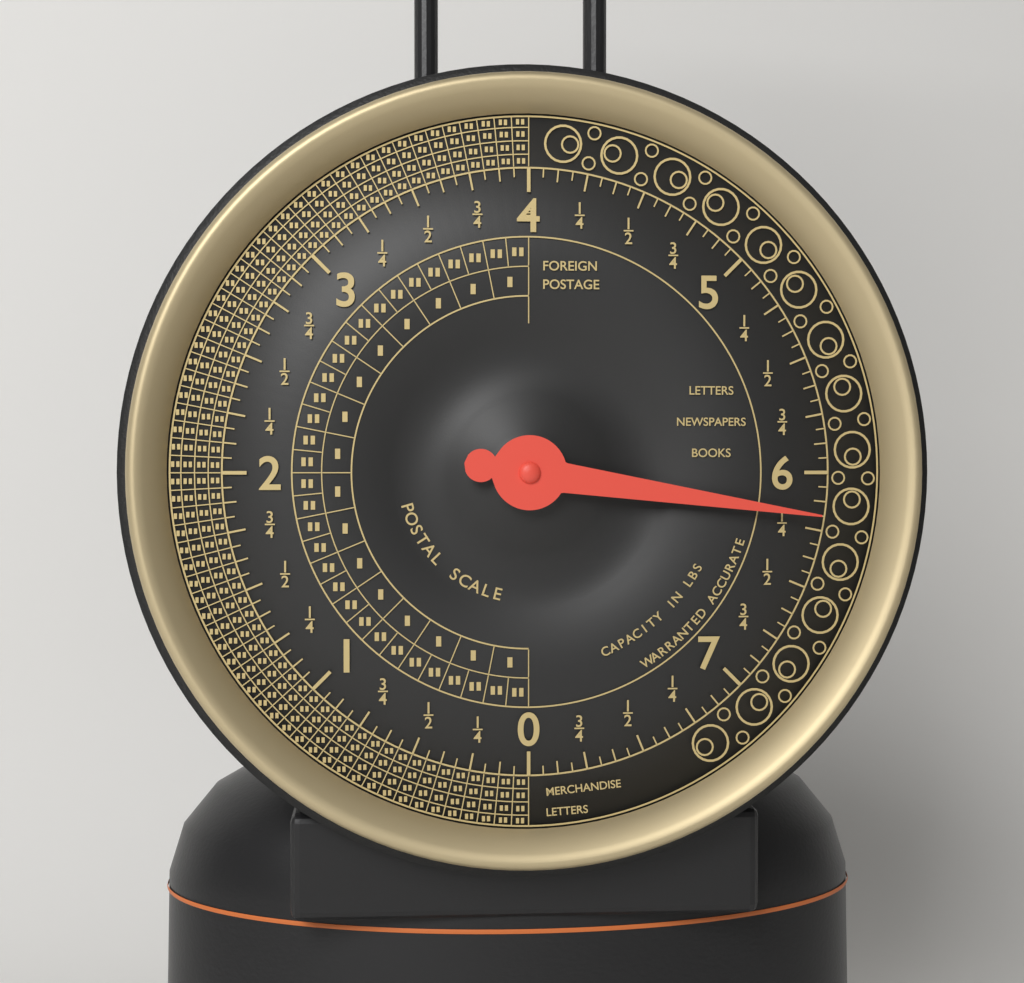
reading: 6.1875 lbs
